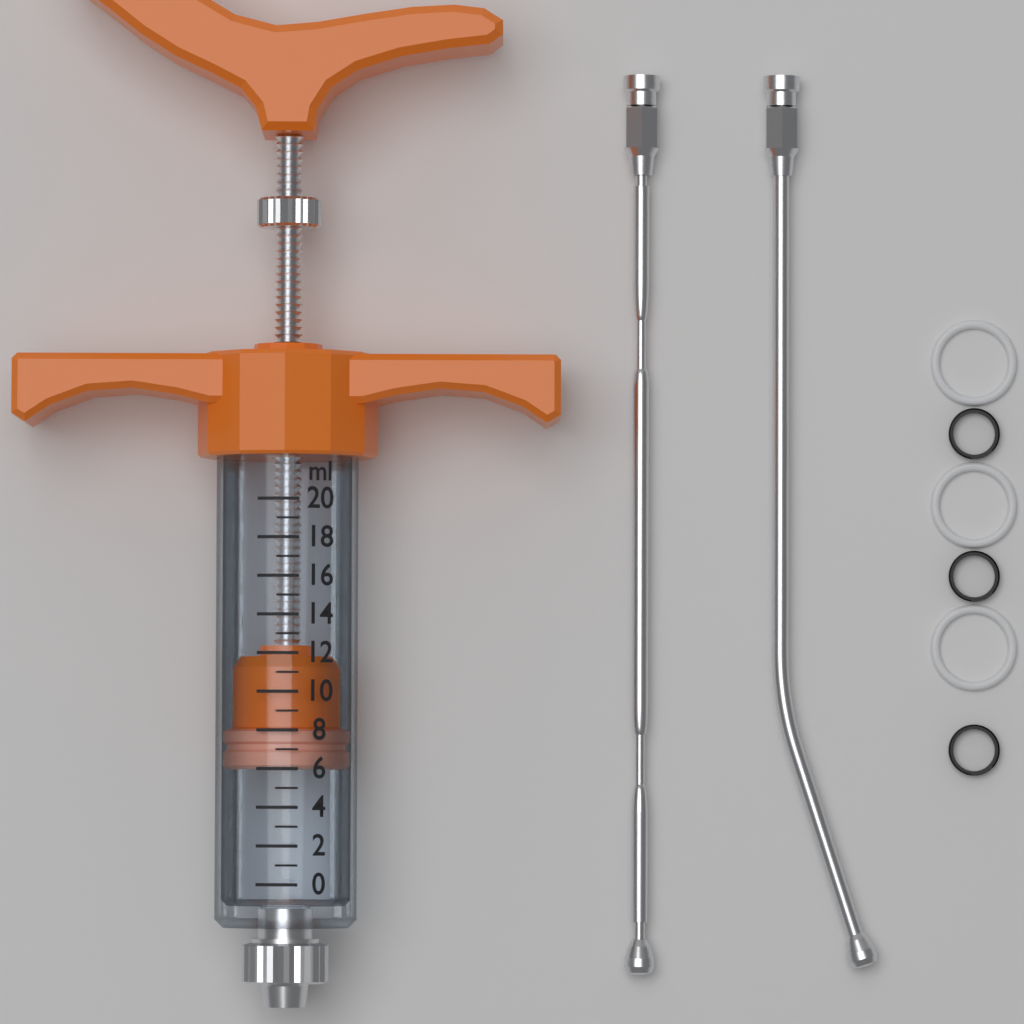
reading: 6 ml
